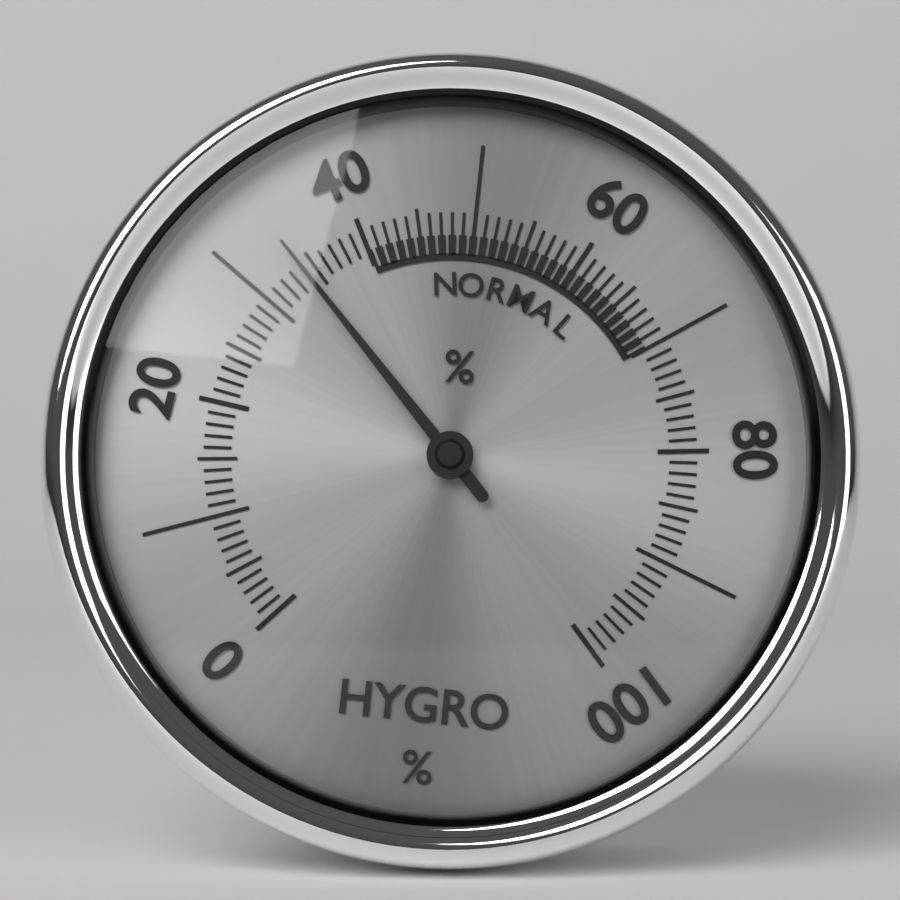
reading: 34 %
